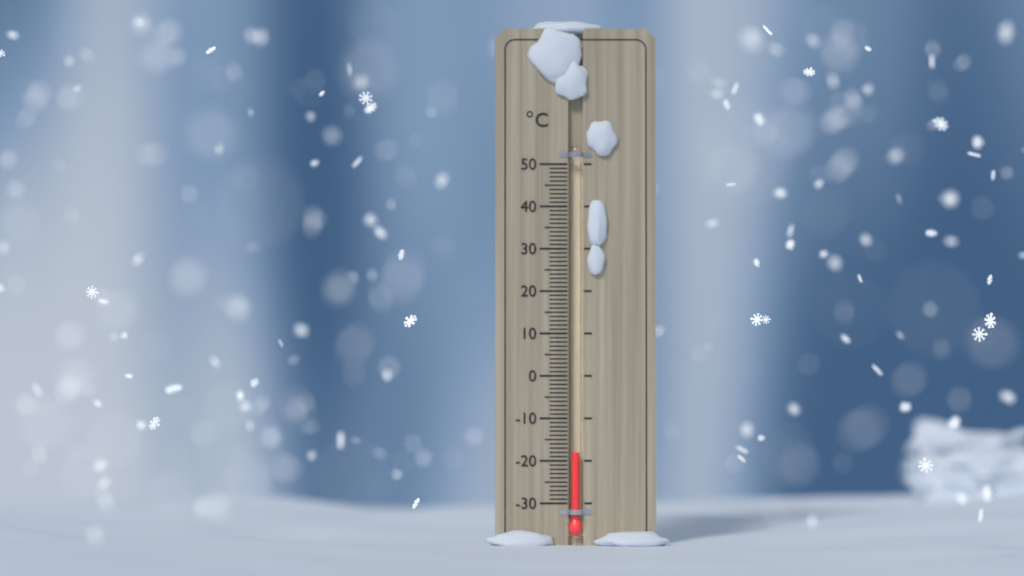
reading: -18 °C
